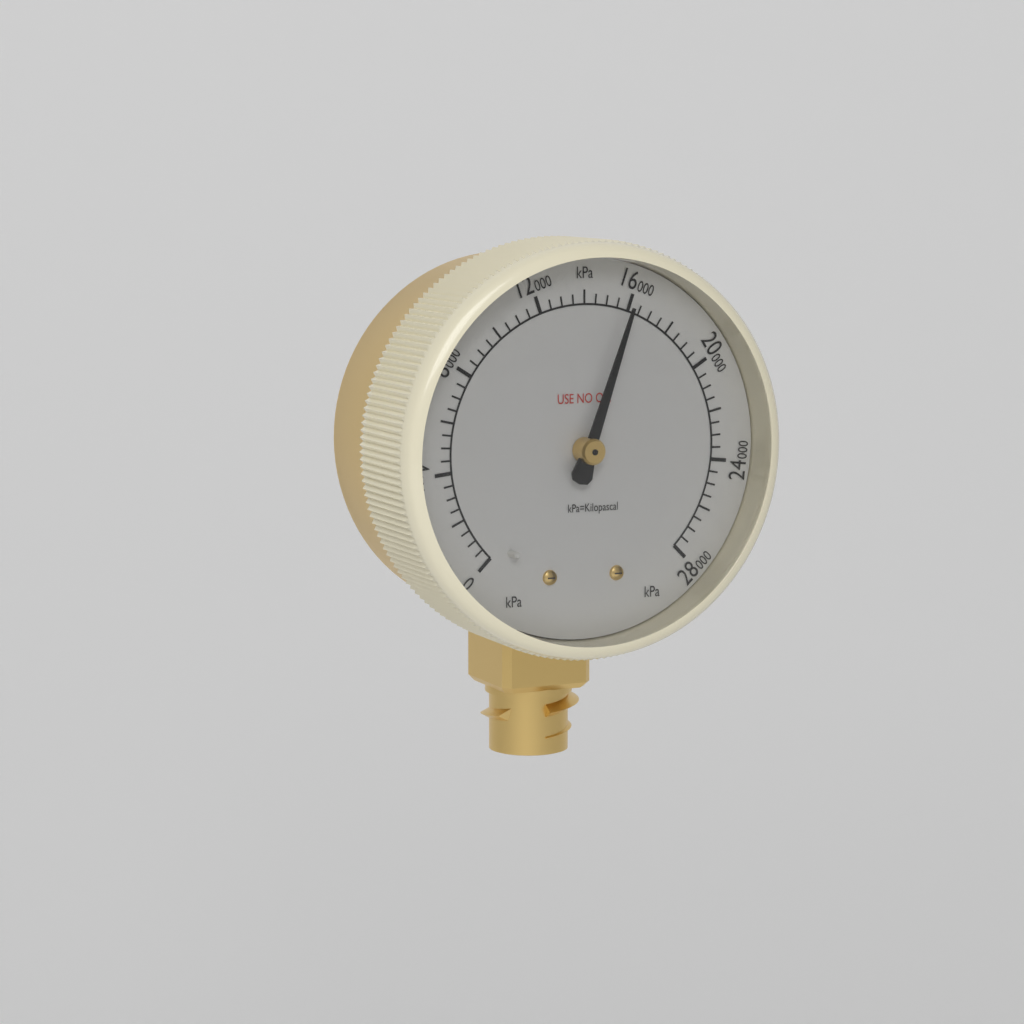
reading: 16000 kPa
